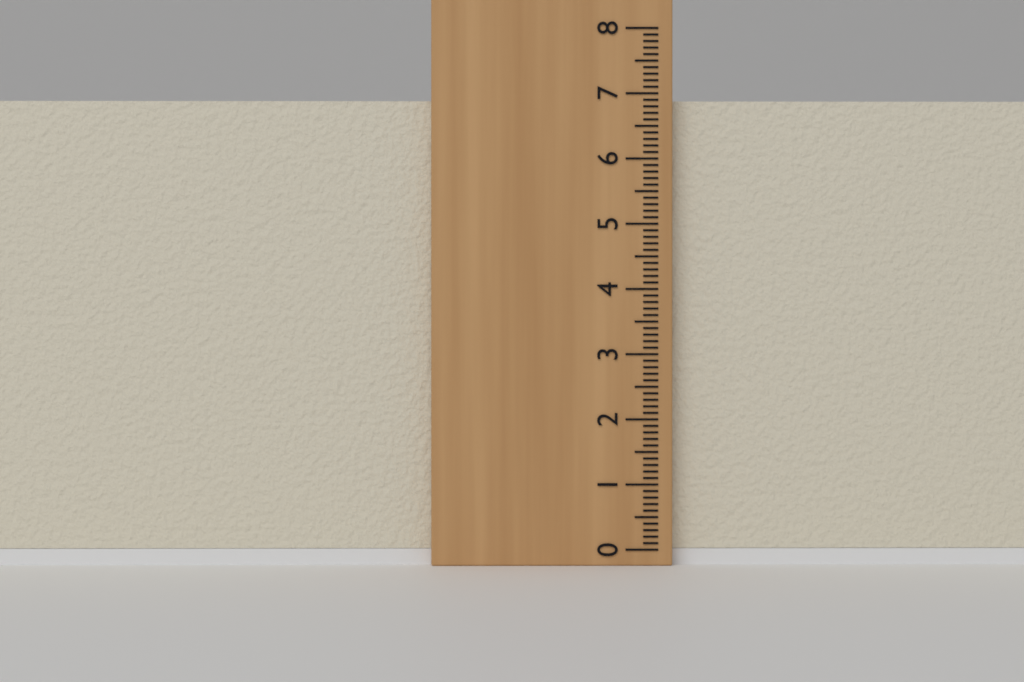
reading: 6.9 (no unit)
